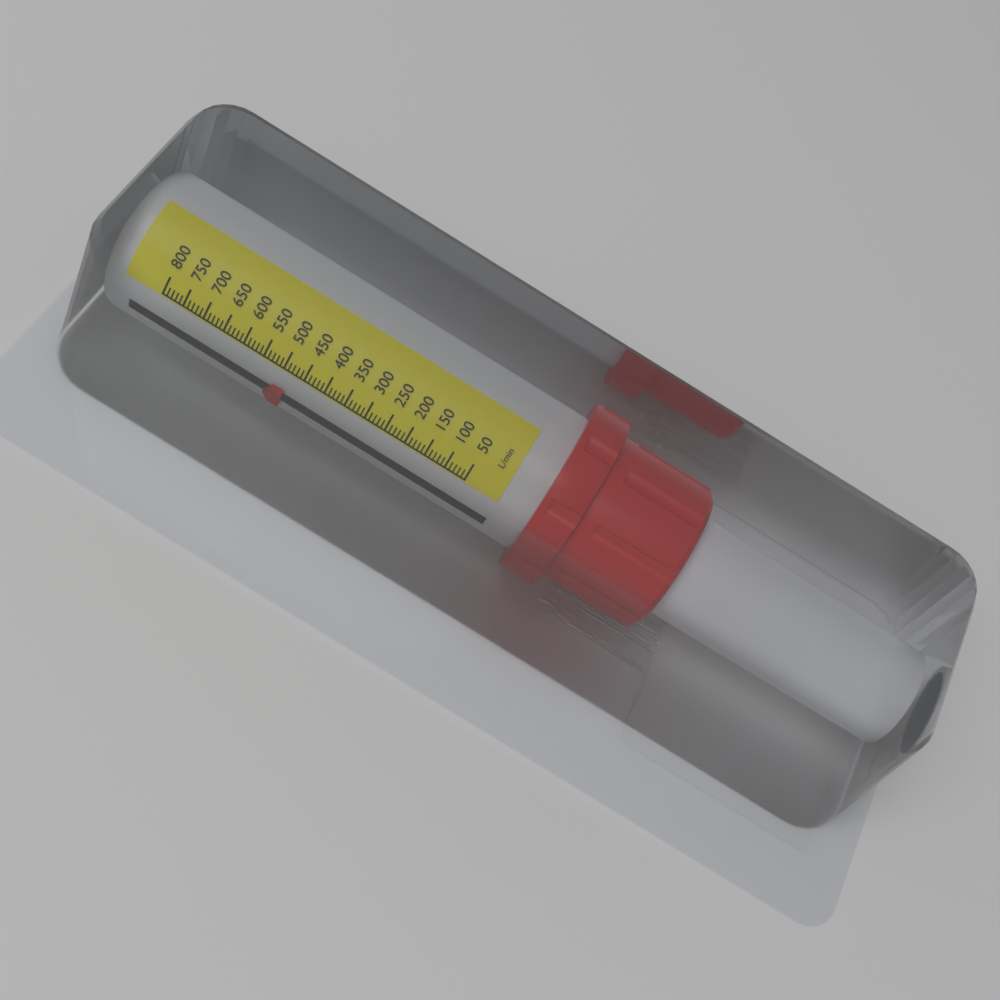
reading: 480 L/min
